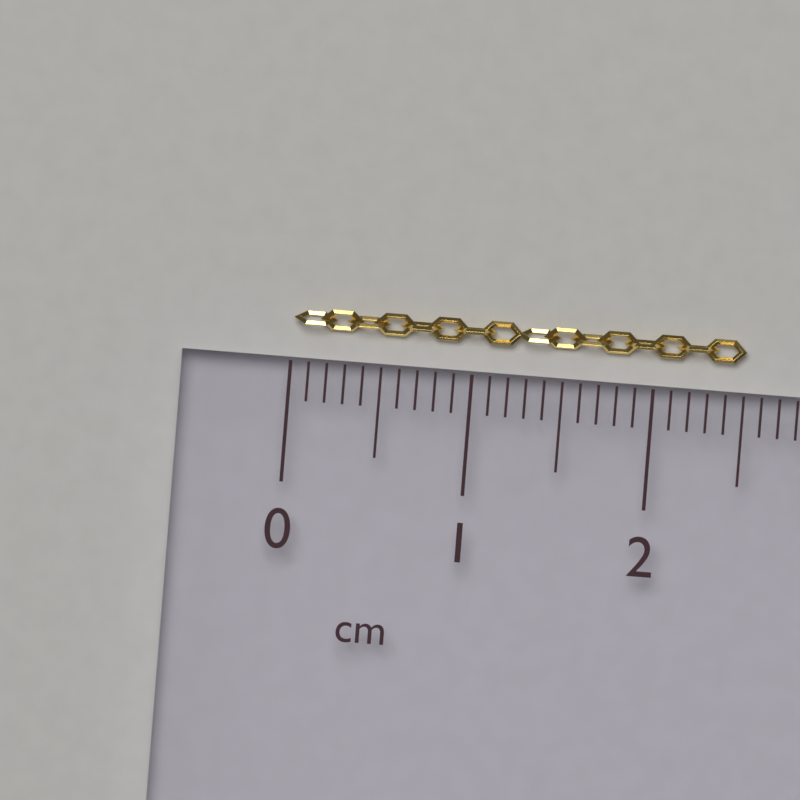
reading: 2.5 cm
